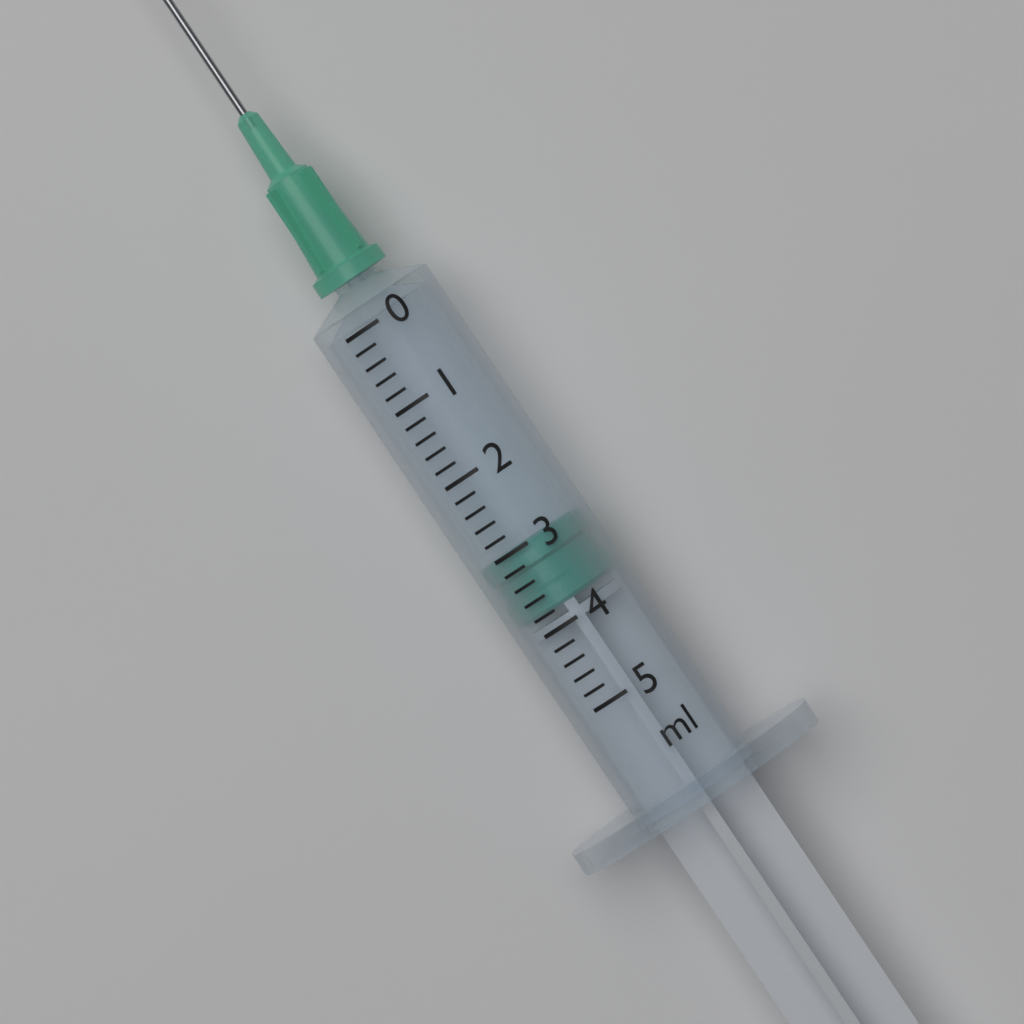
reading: 3.0 ml
